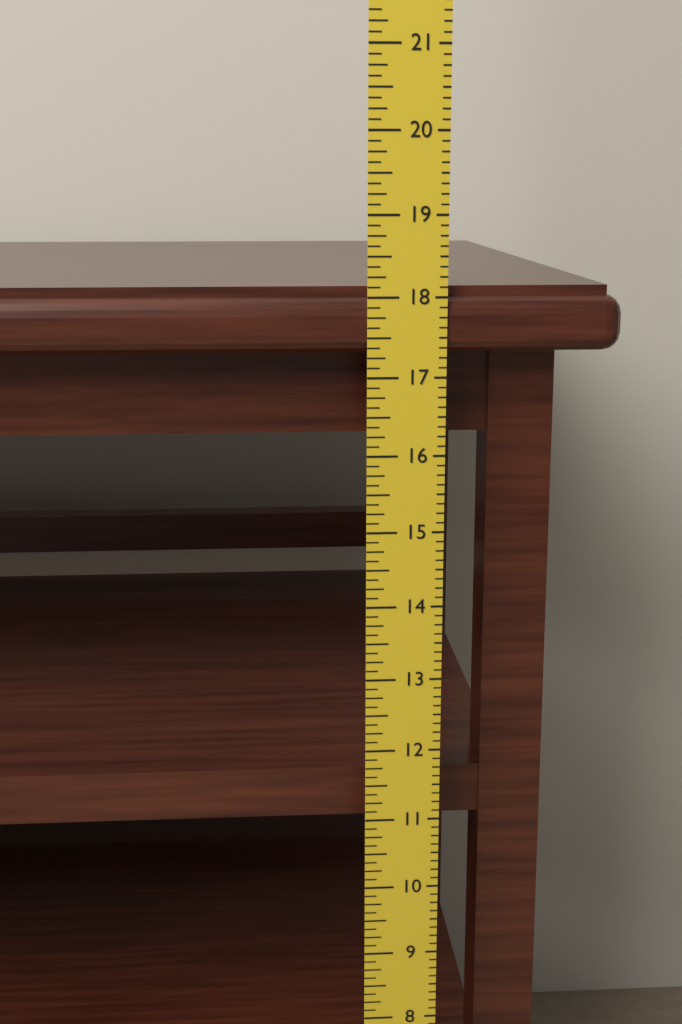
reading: 18.125 in
